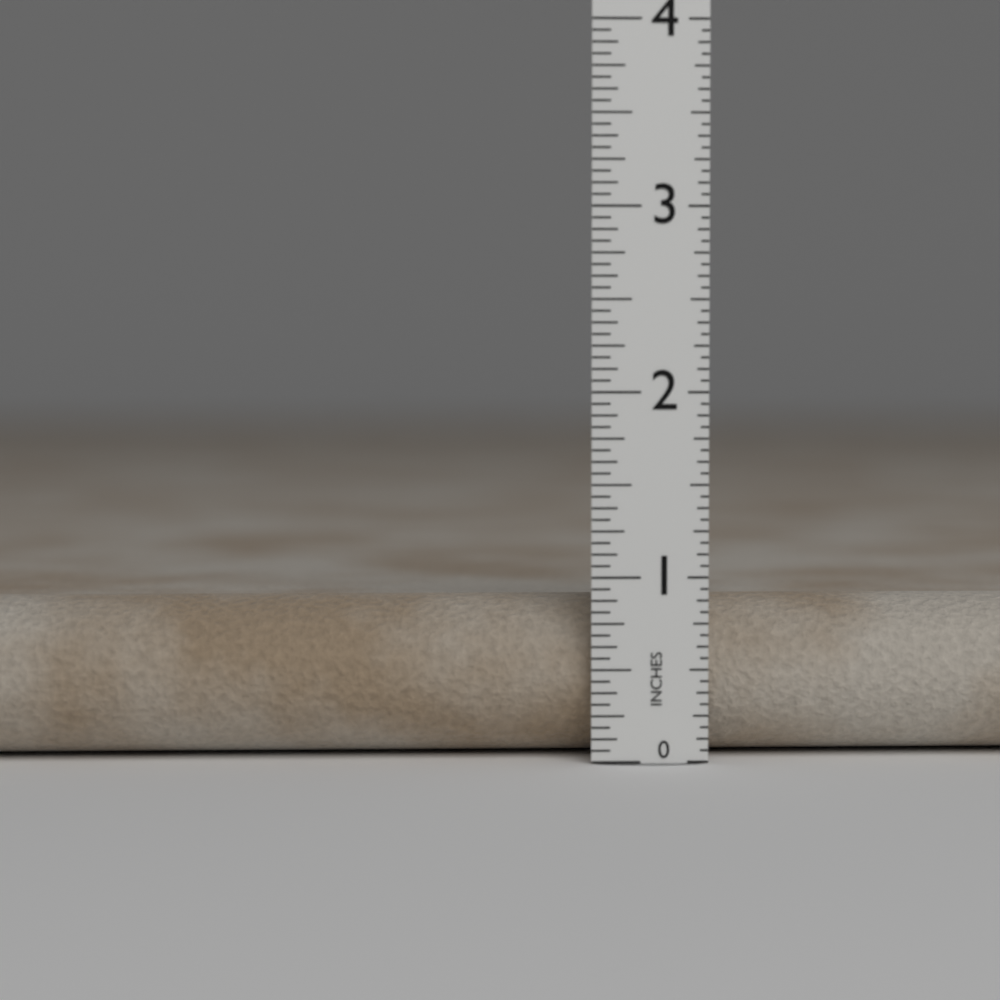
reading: 0.8750 in
